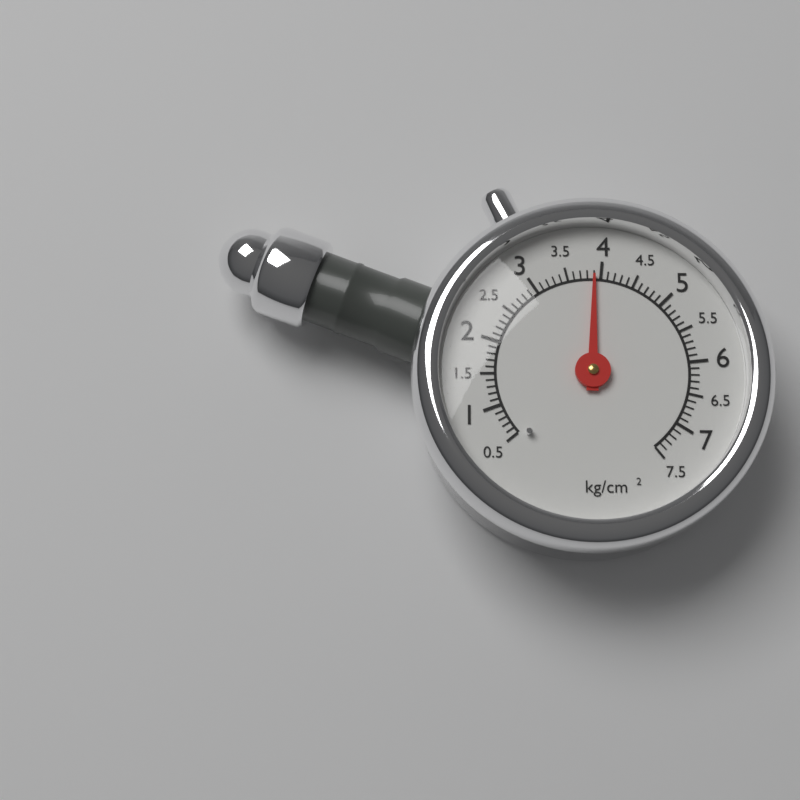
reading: 3.9 kg/cm²
